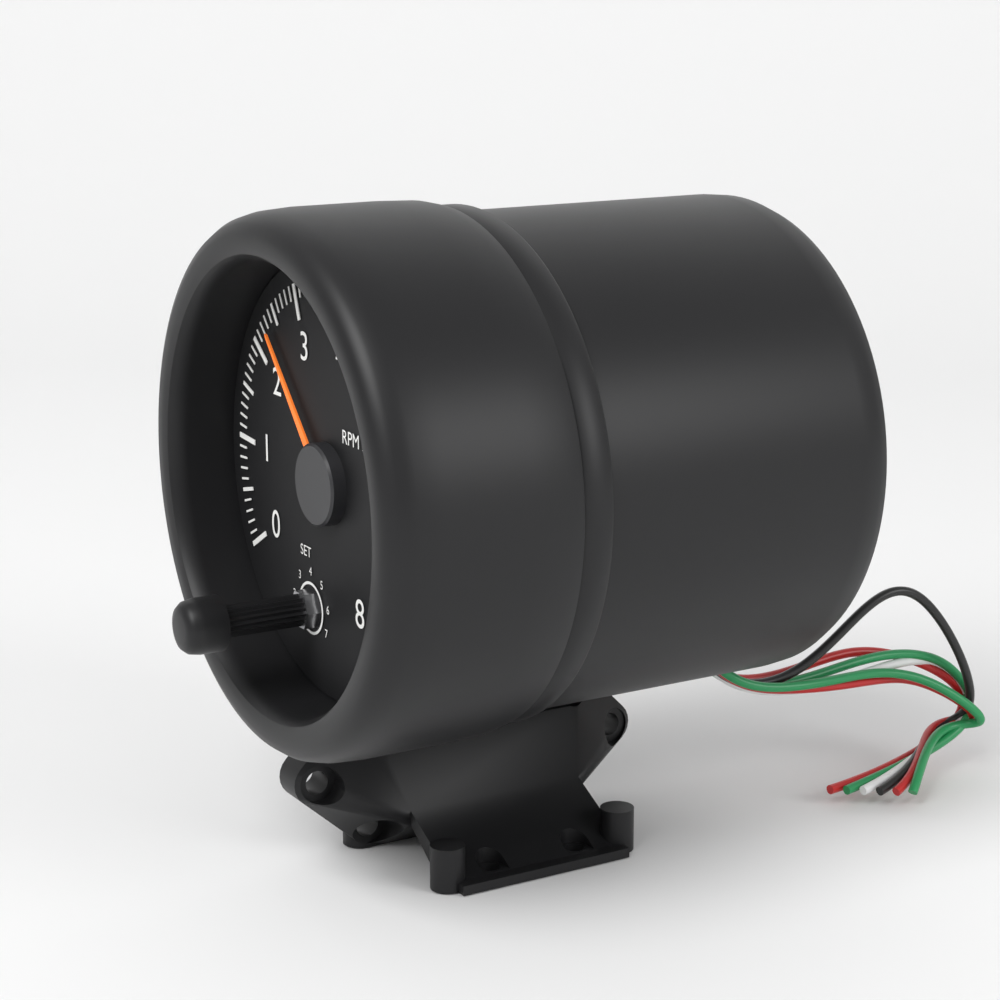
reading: 2.3 RPM x1000
